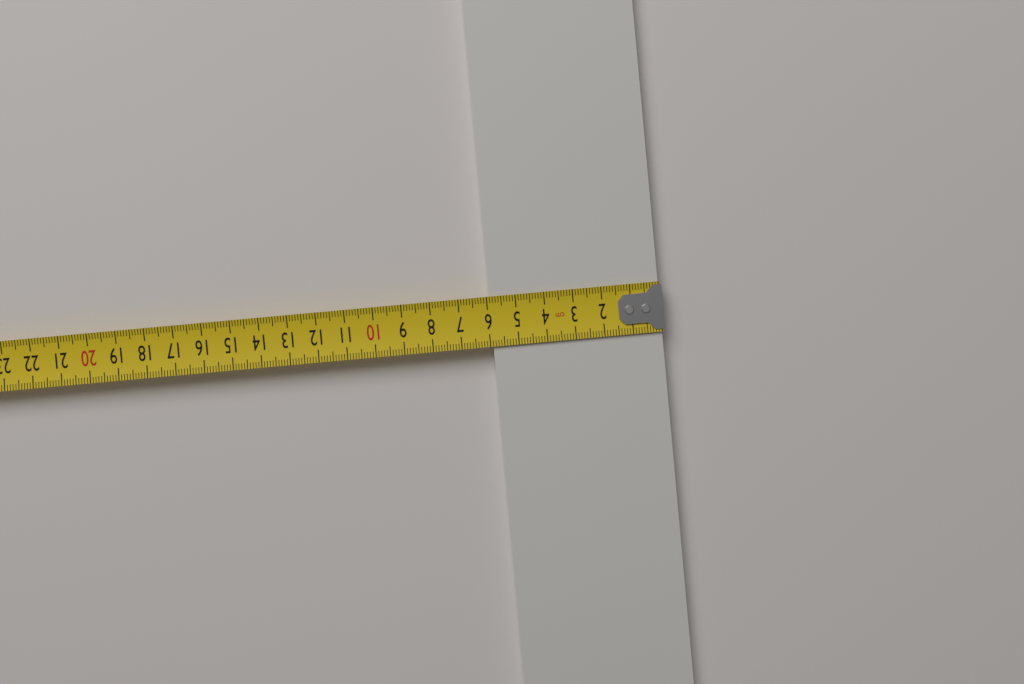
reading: 5.9 cm
